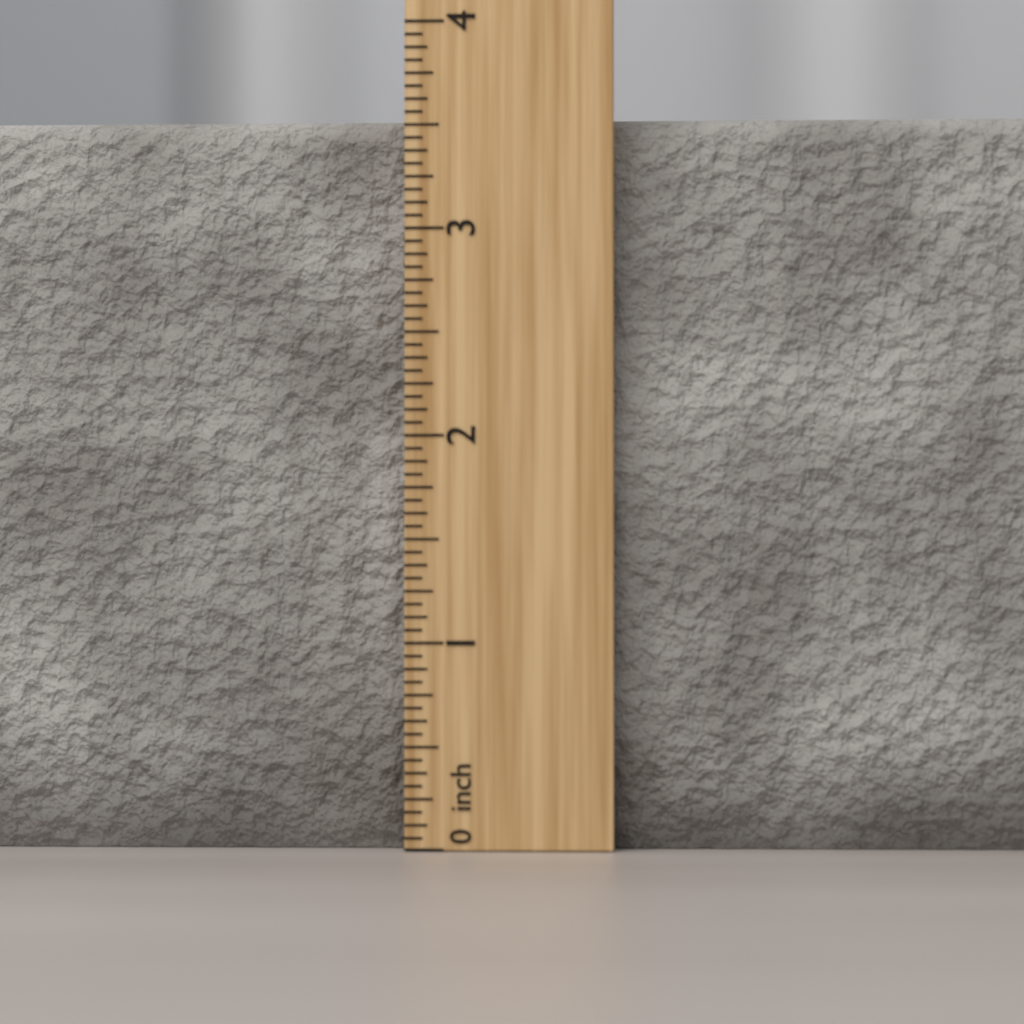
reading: 3.5625 inch
